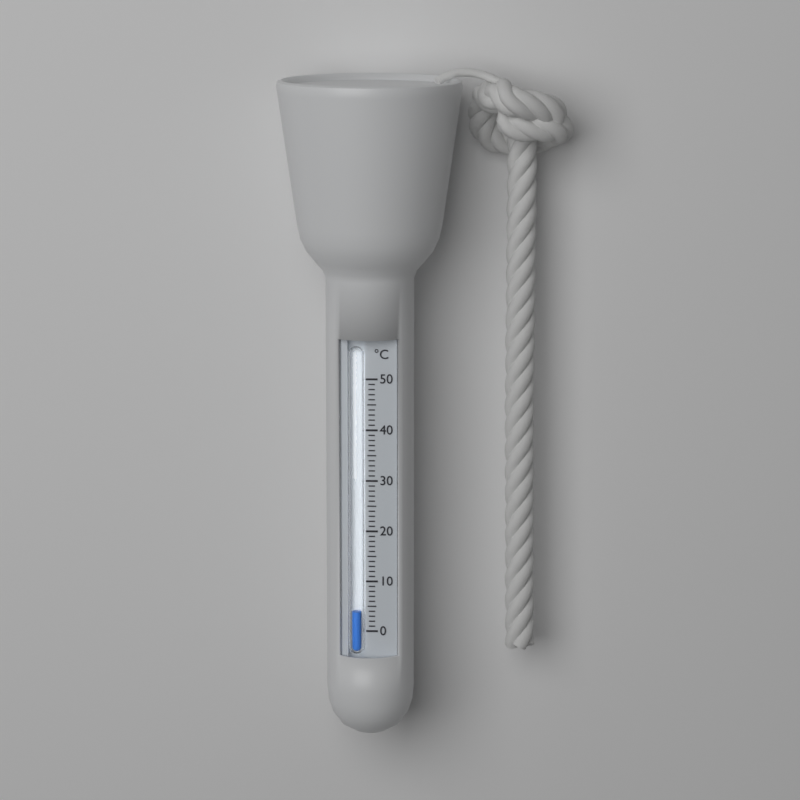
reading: 4 °C
